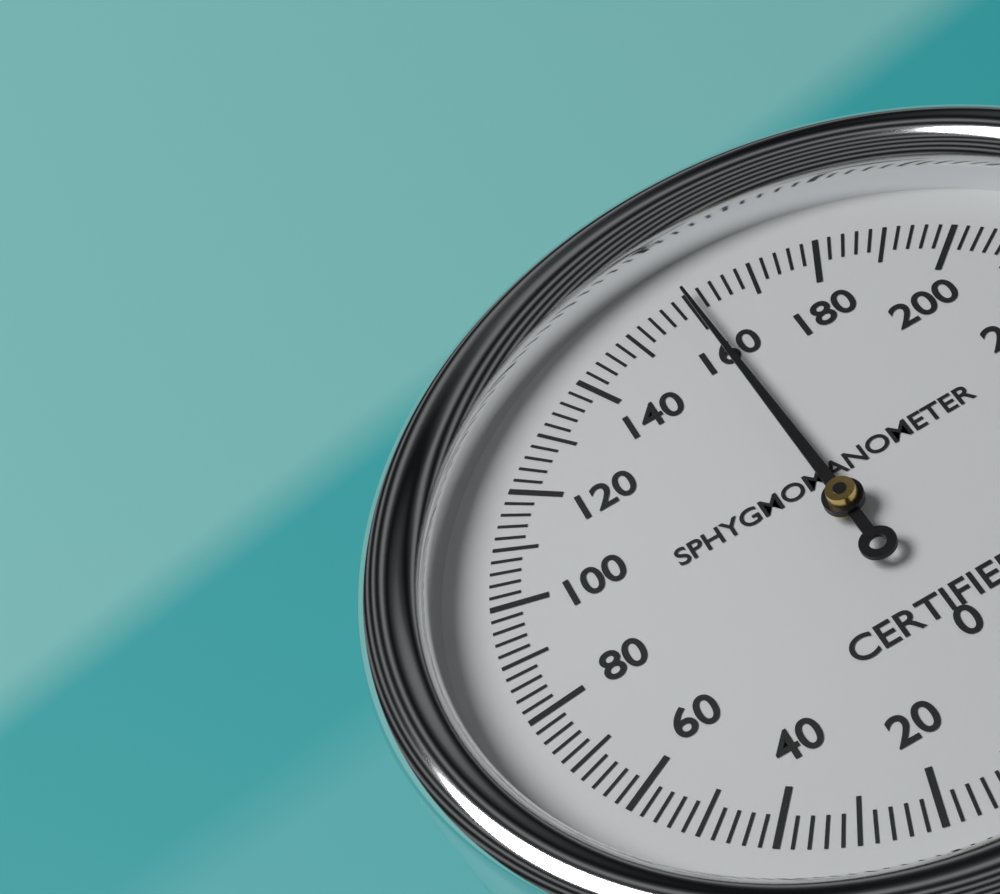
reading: 160 mmHg
